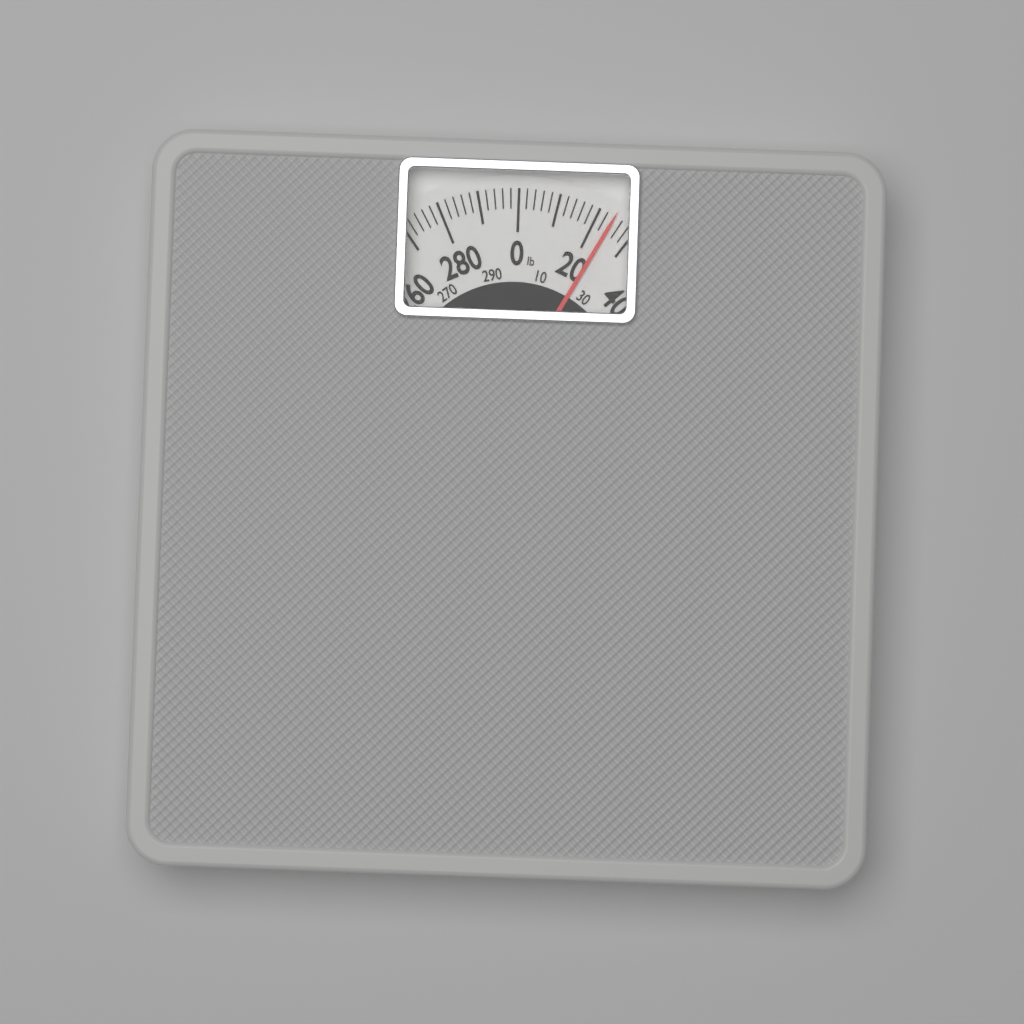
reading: 24 lb
